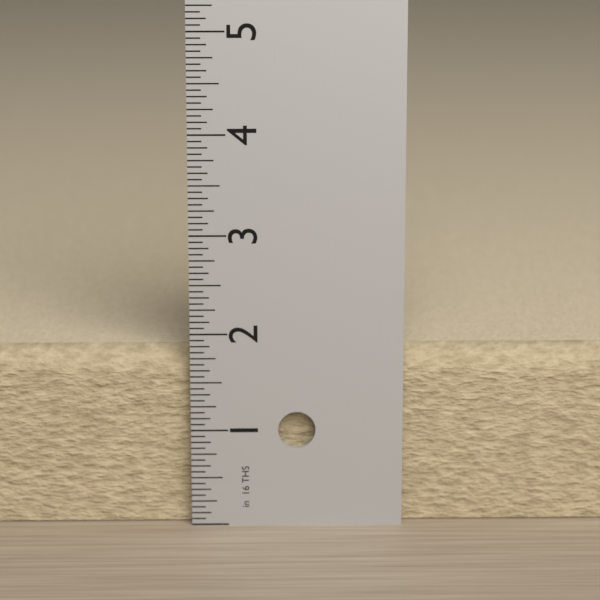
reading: 1.8125 in
